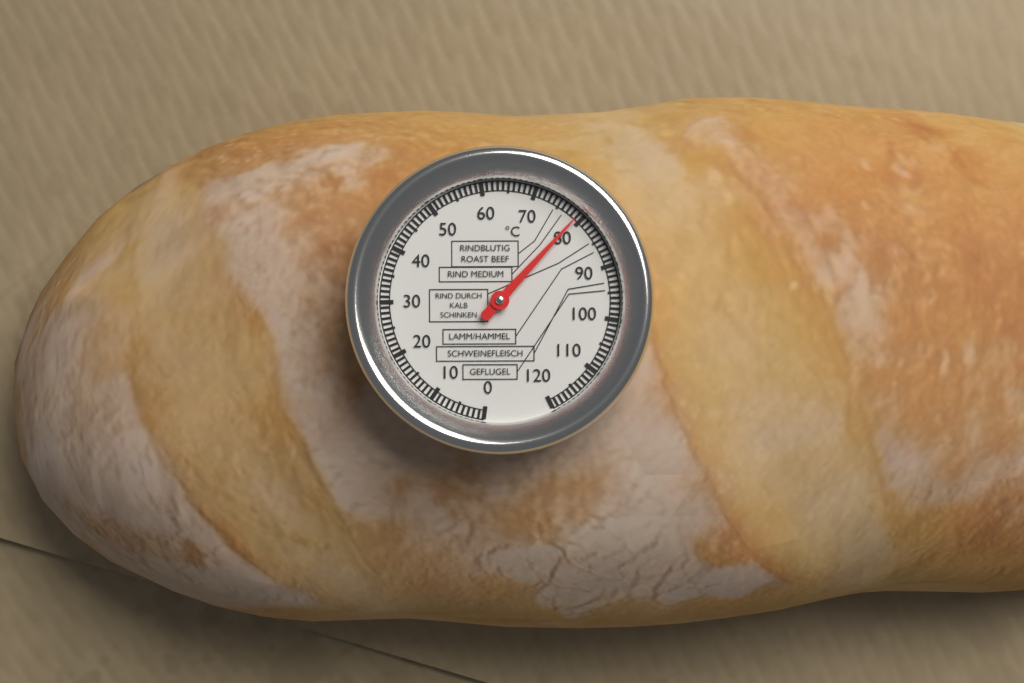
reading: 79 °C
